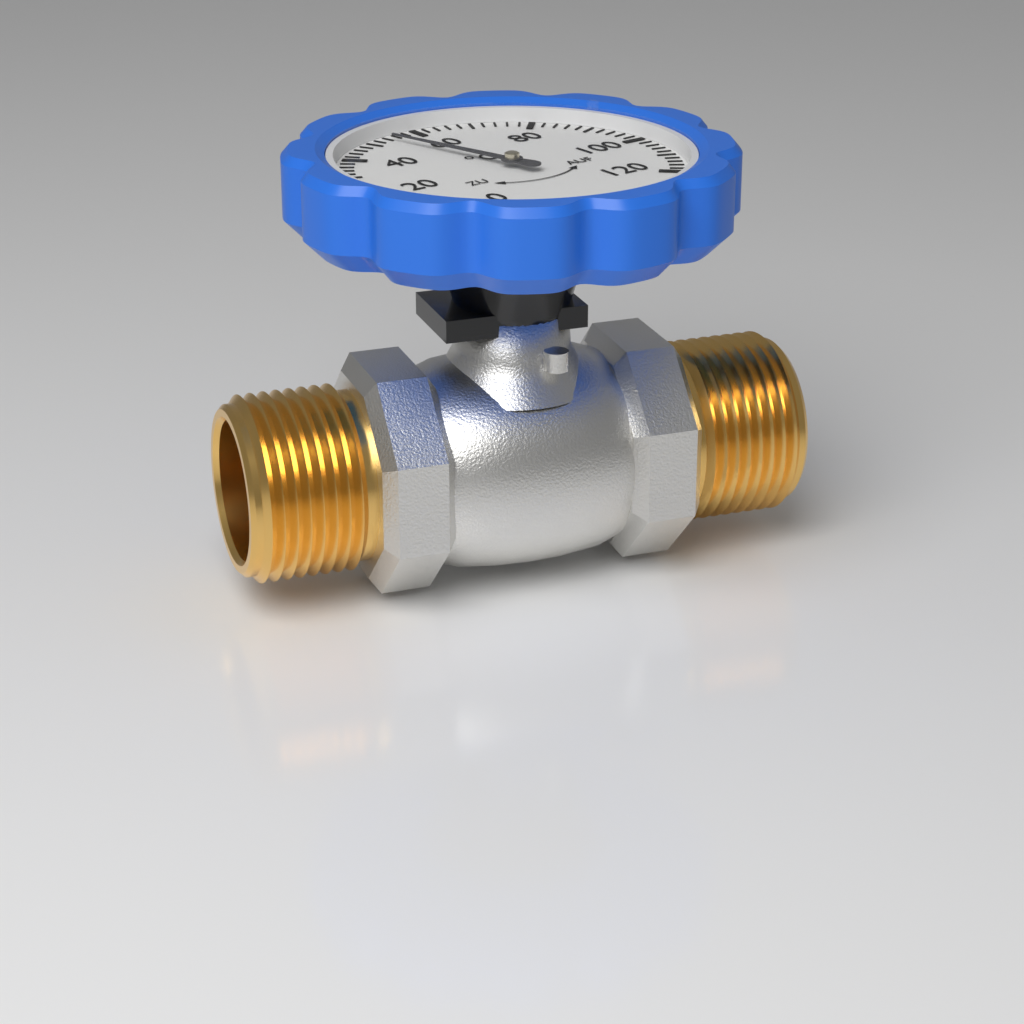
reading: 54 °C
